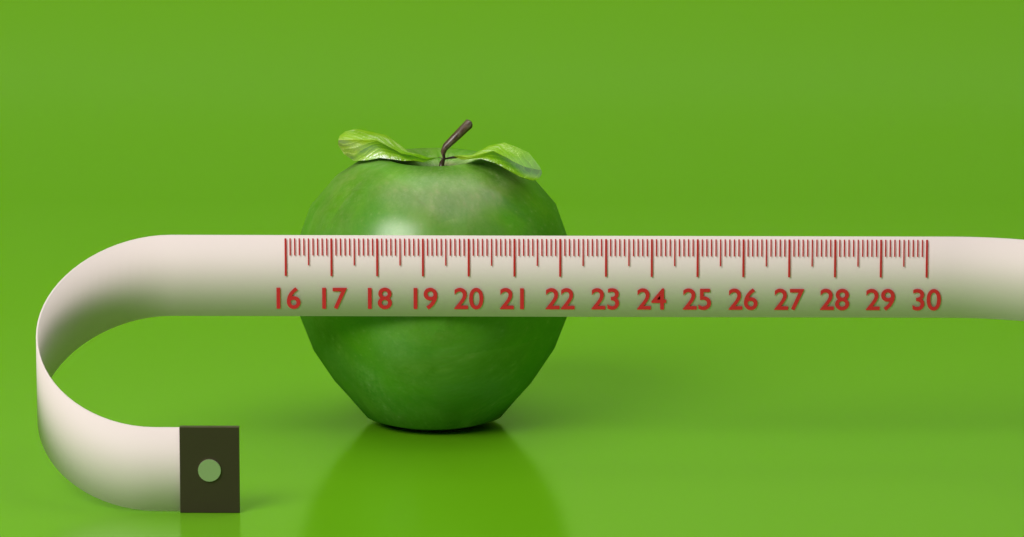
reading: 22.3 (no unit)
